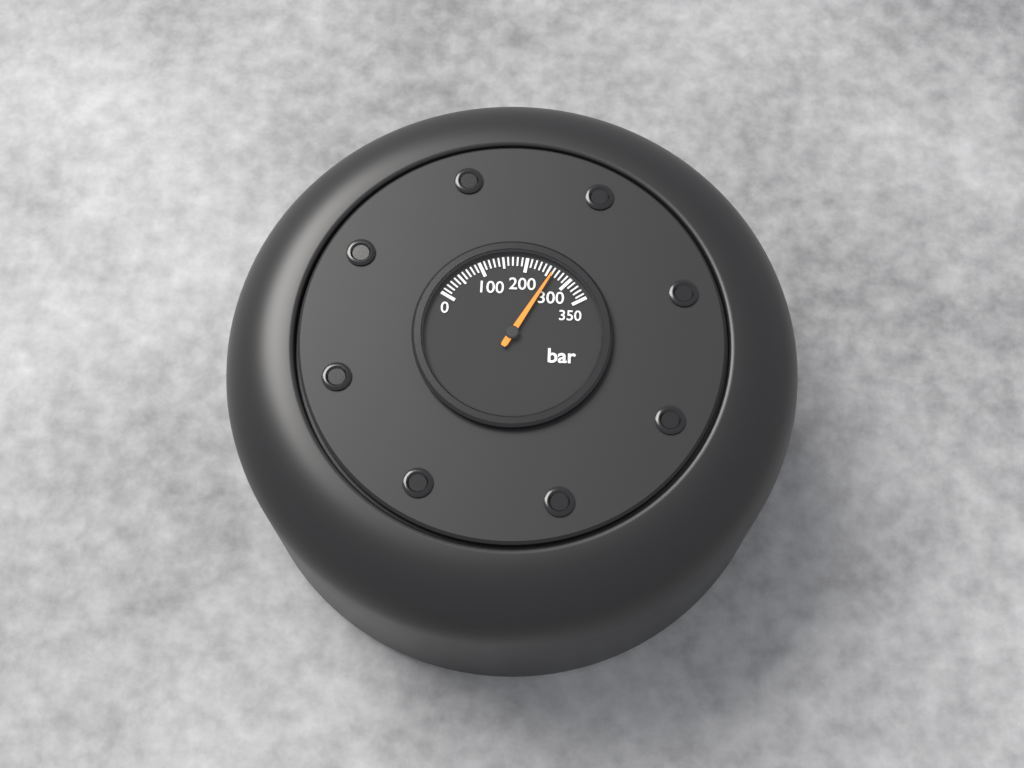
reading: 260 bar
